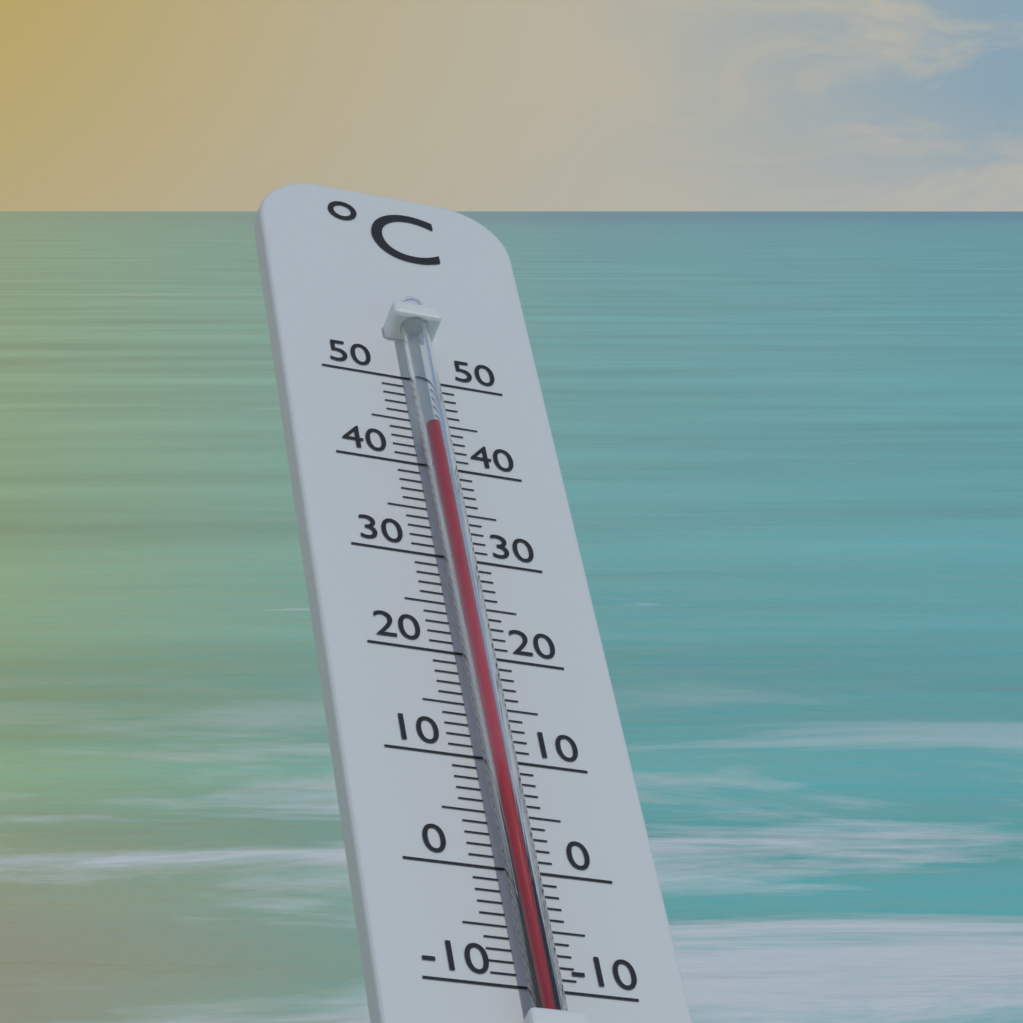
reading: 43 °C
